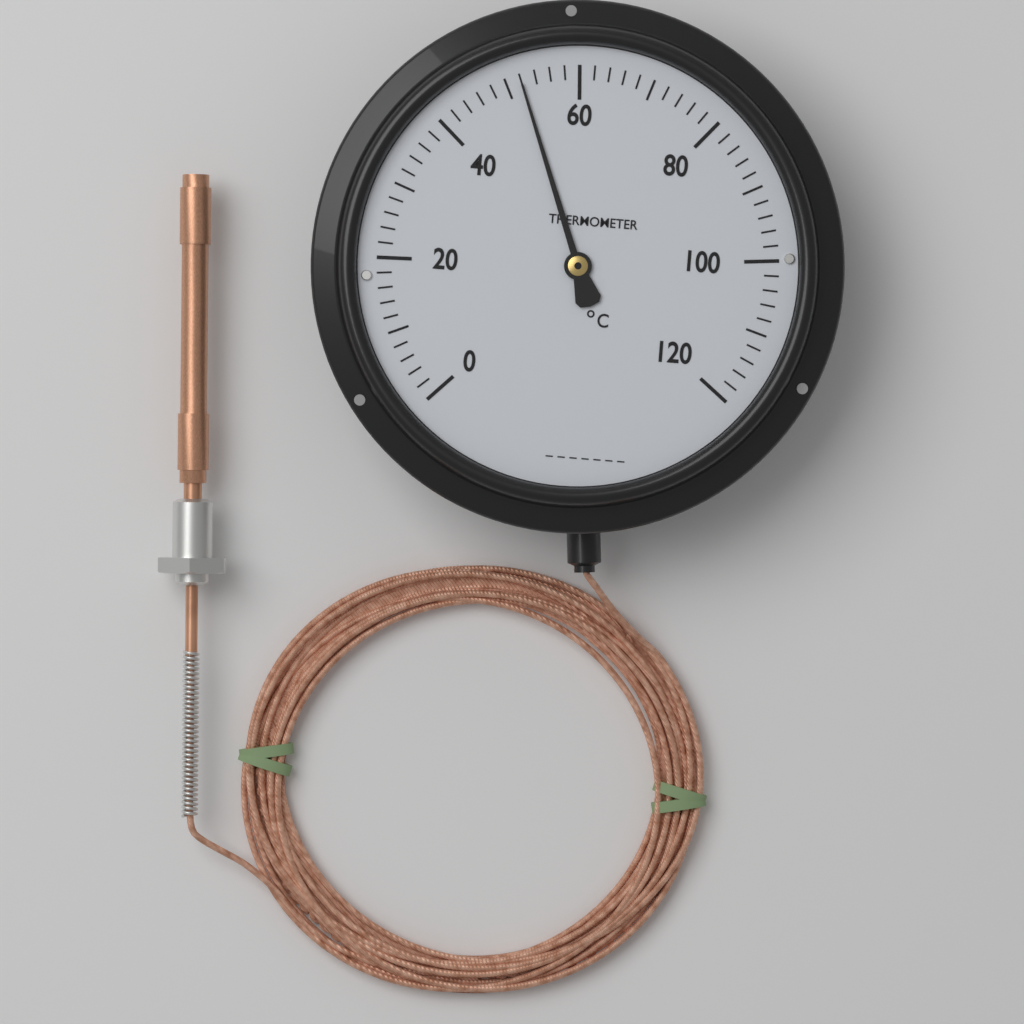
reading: 52 °C
